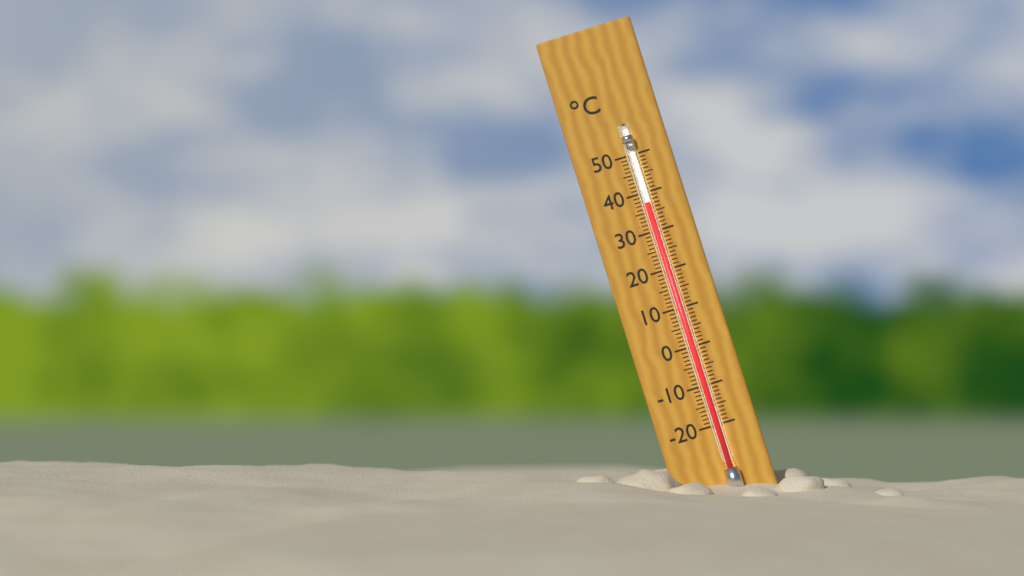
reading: 37 °C
